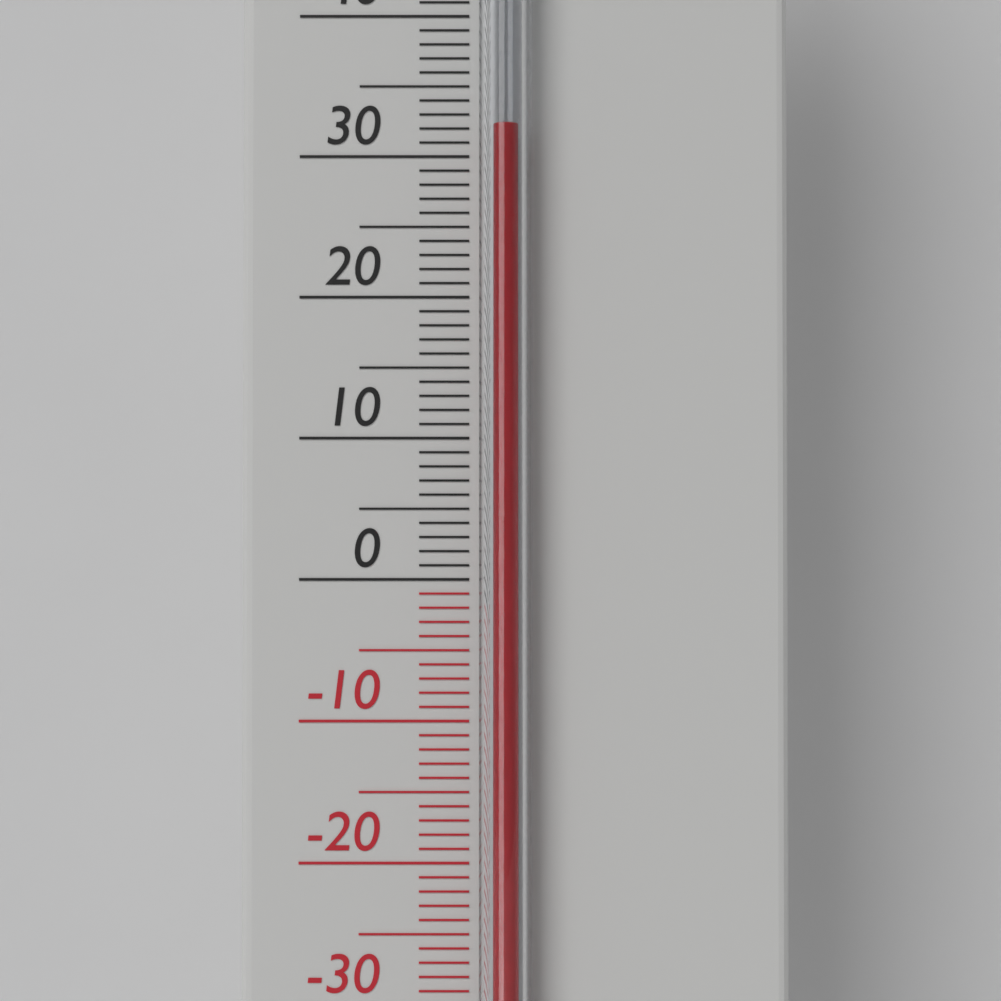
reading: 32 °C
